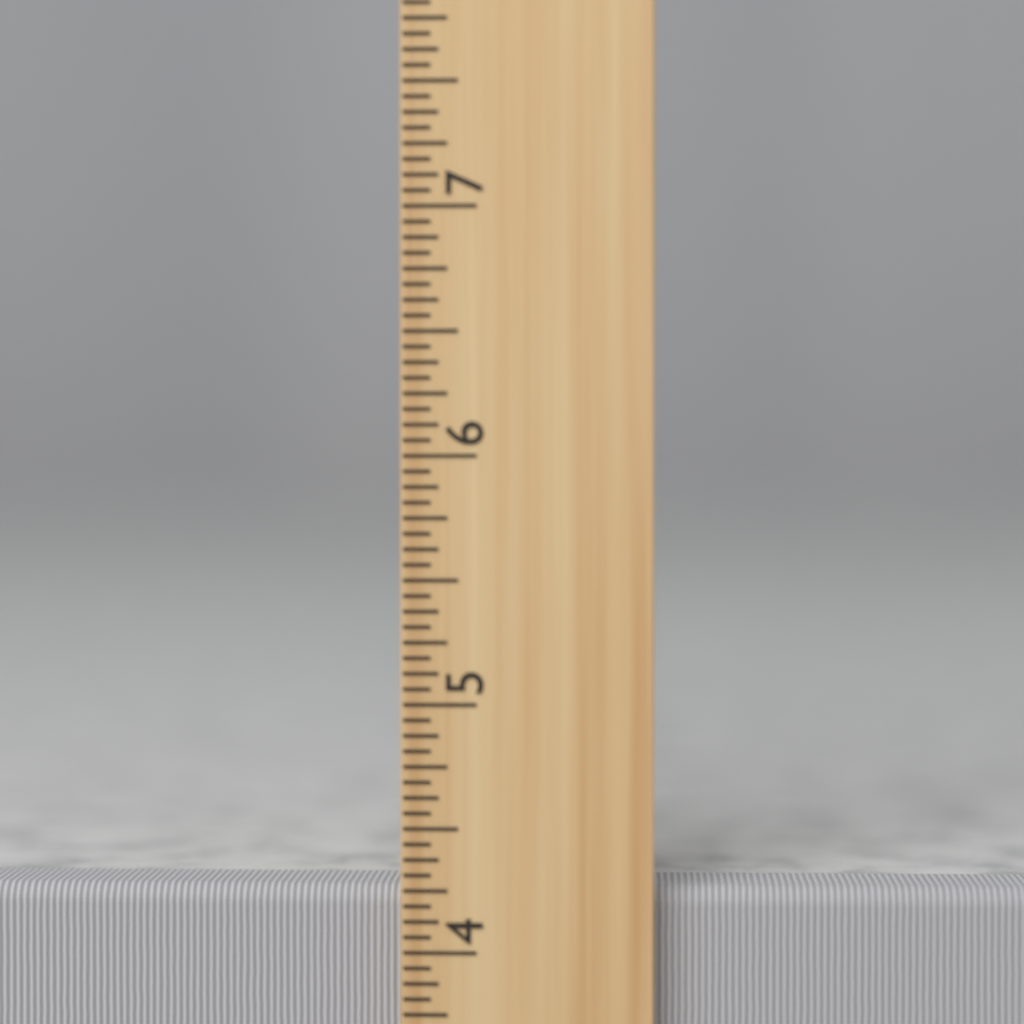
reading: 4.2500 inch
